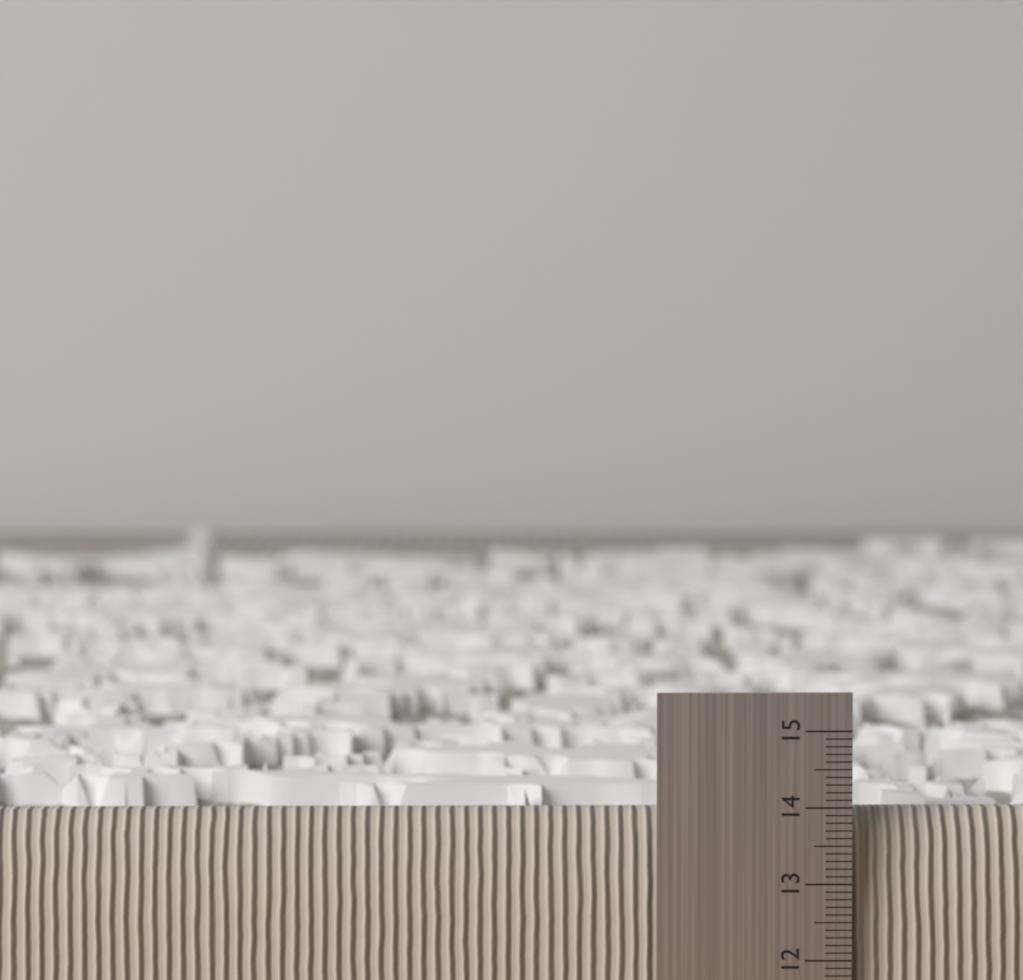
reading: 13.9 (no unit)
